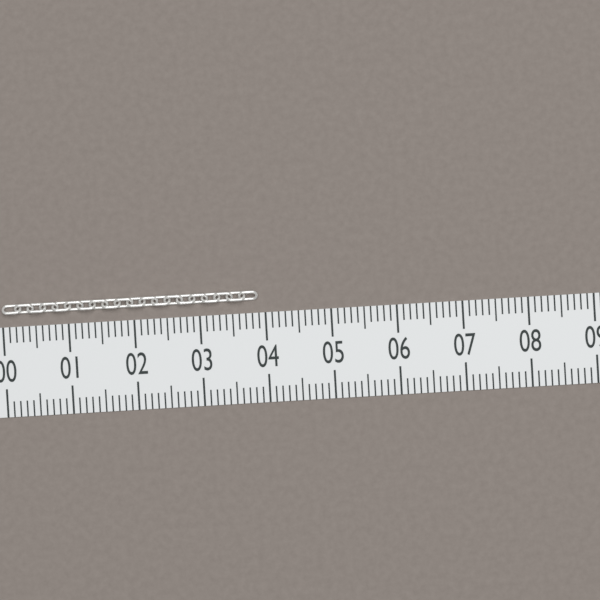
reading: 3.9 (no unit)
